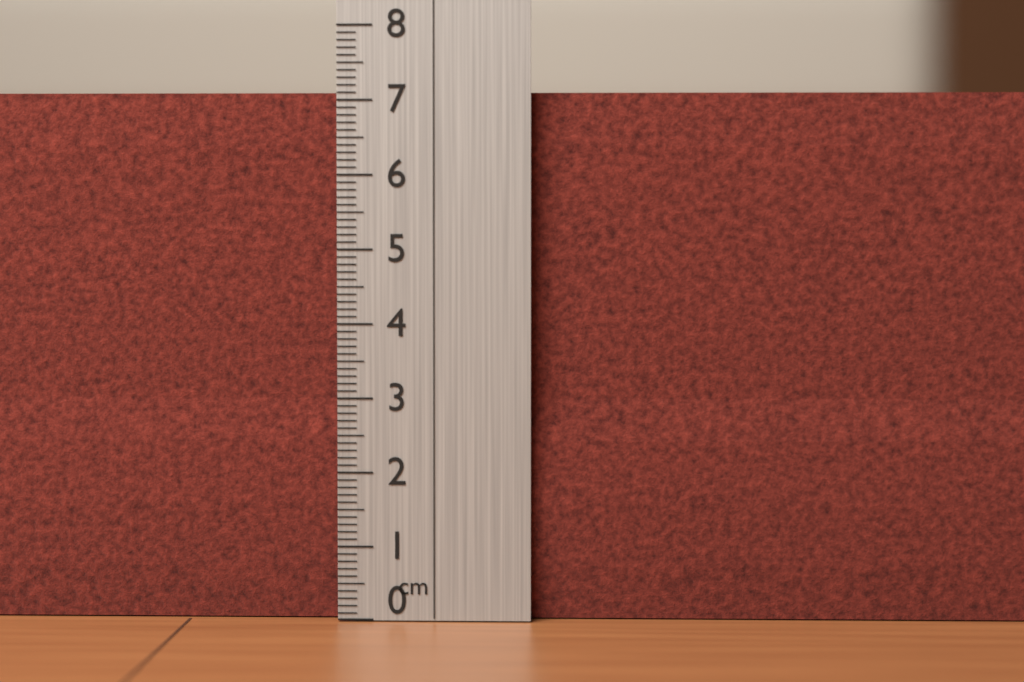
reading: 7.1 cm
